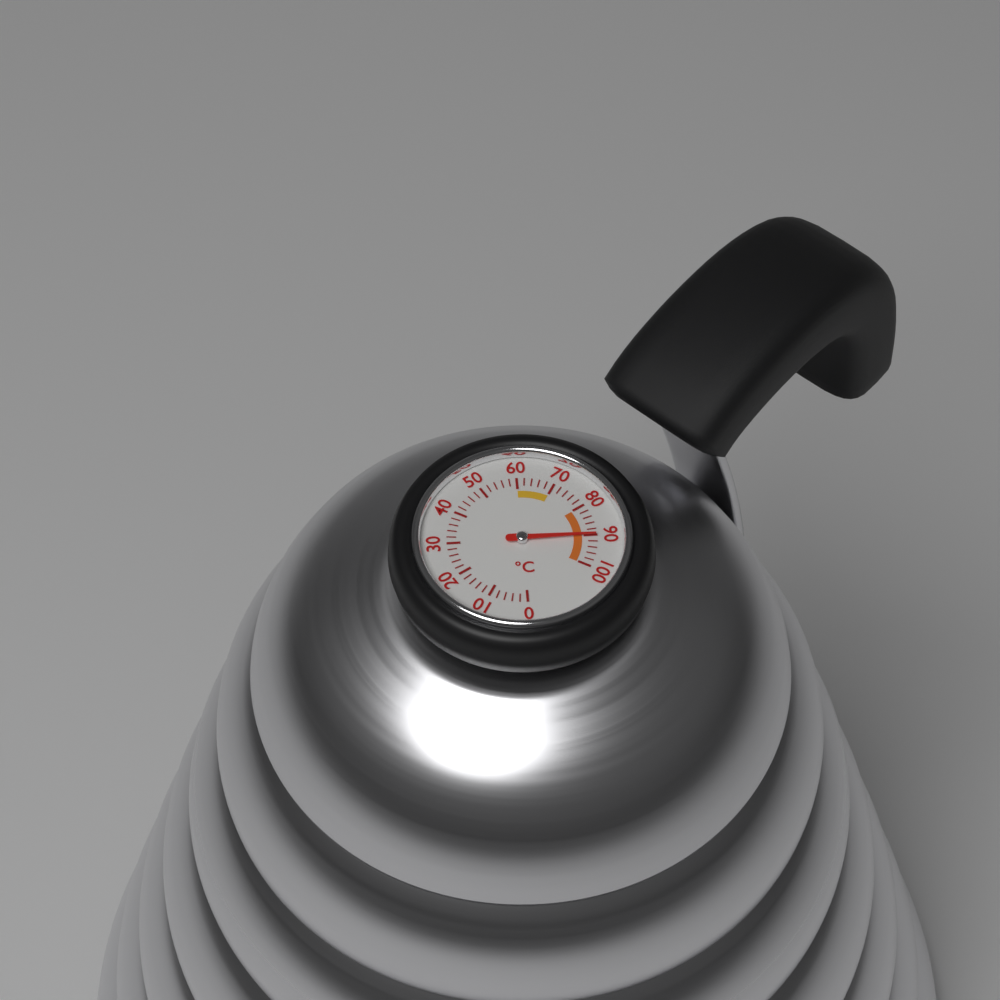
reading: 90 °C
